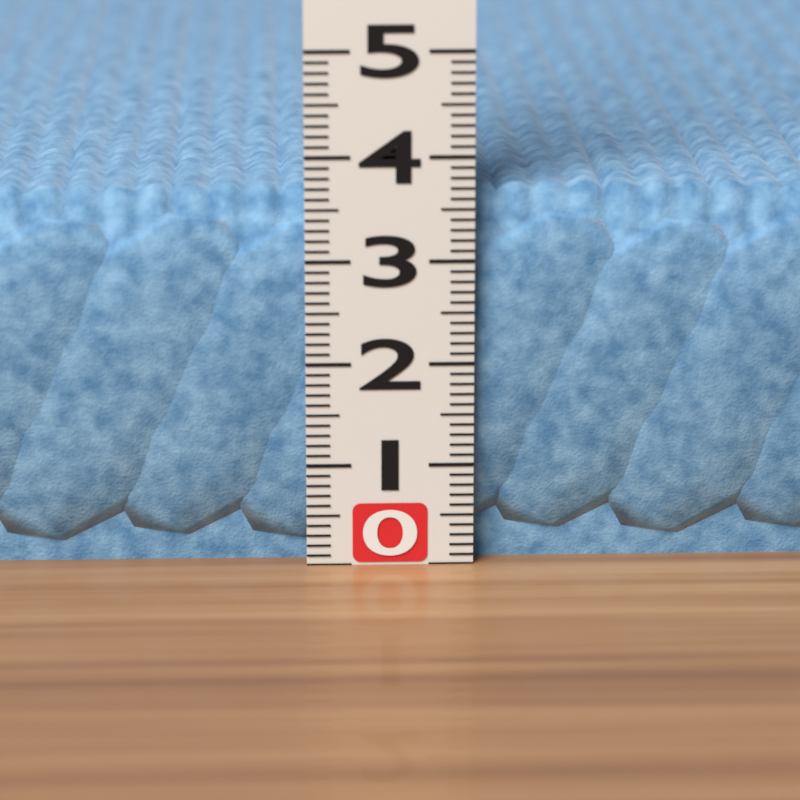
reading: 3.7 (no unit)
